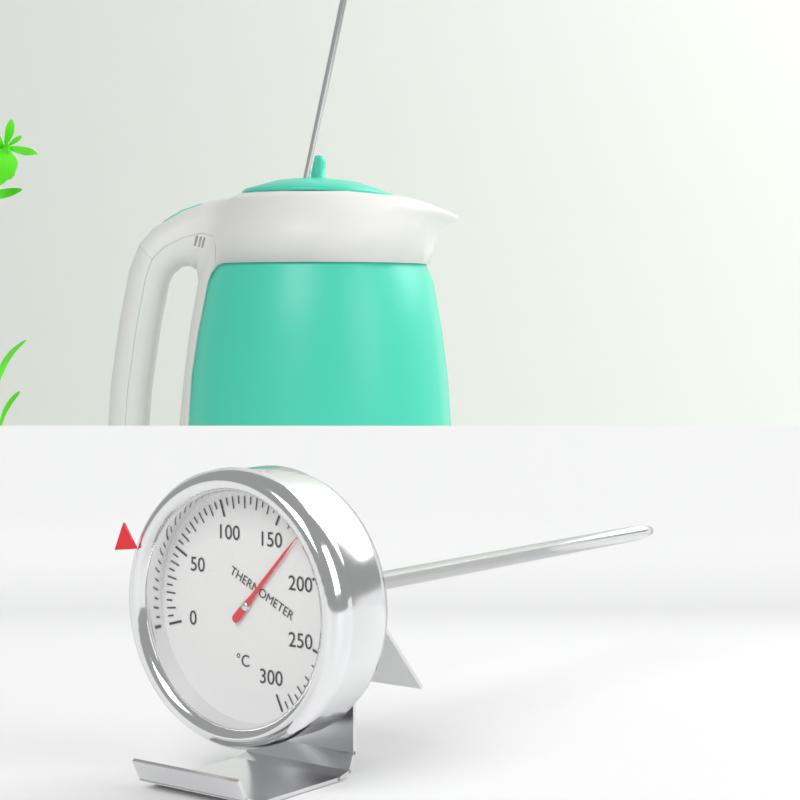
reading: 170 °C
